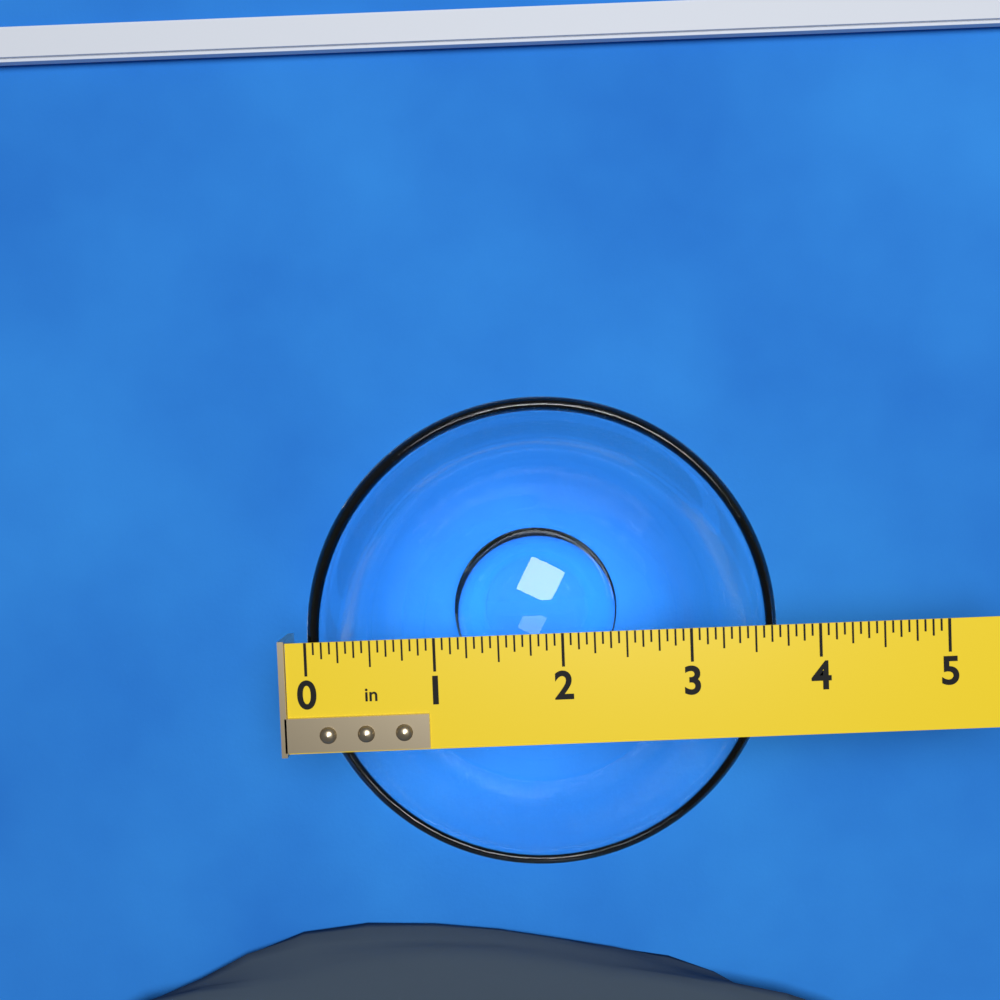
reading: 3.6875 in
